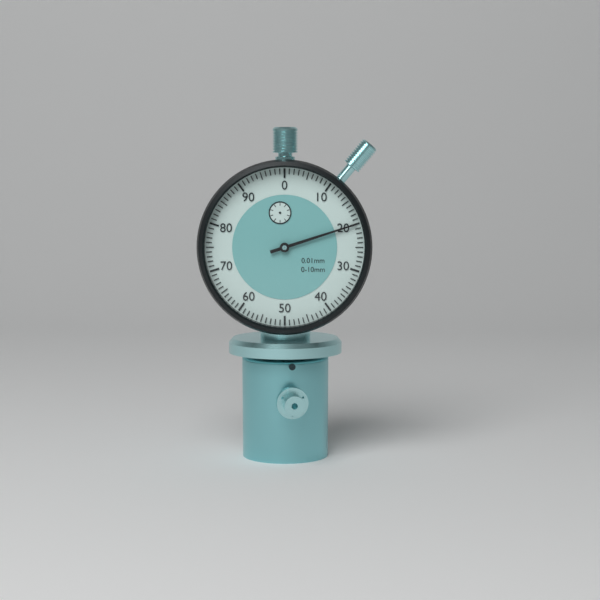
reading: 0.20 mm
